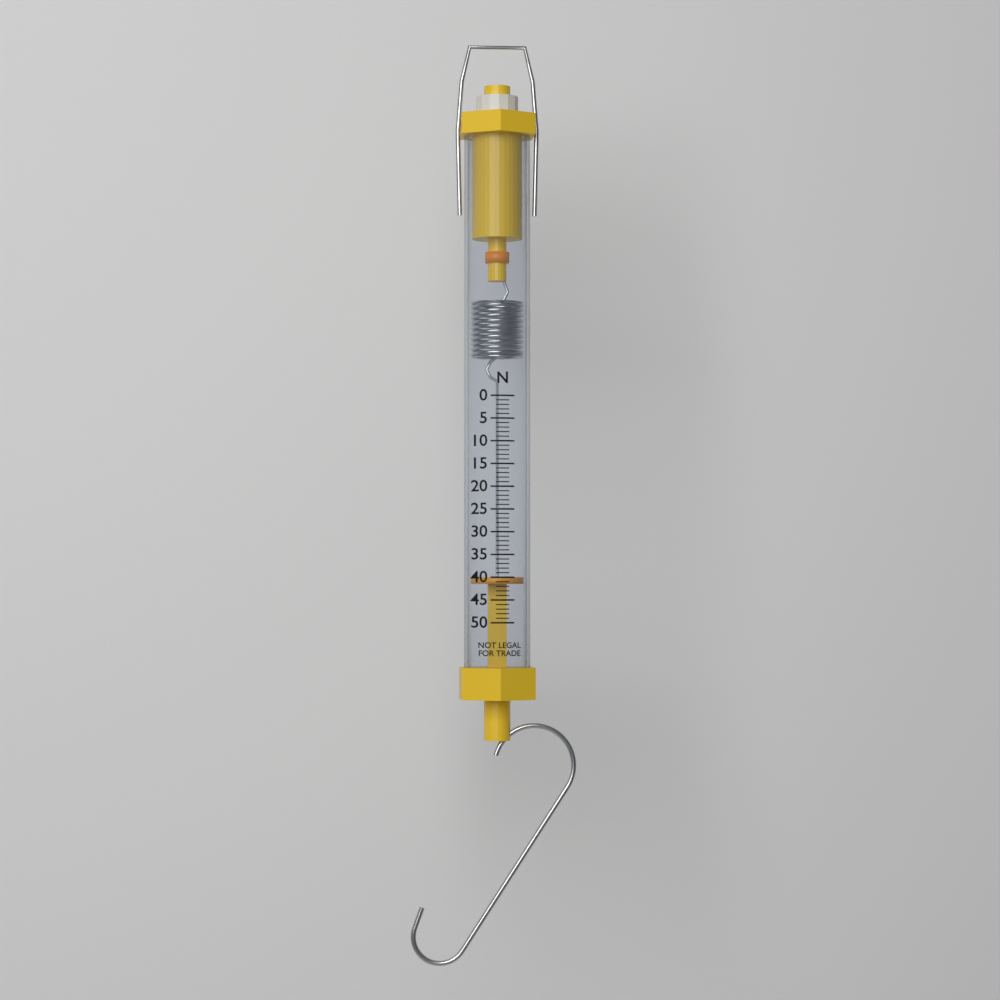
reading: 40 N
